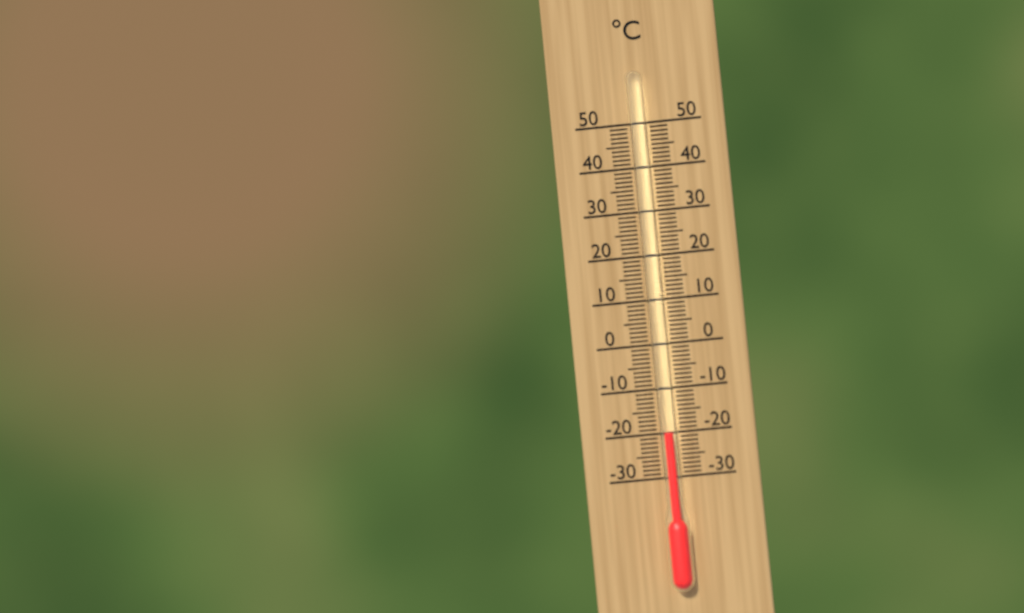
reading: -20 °C
